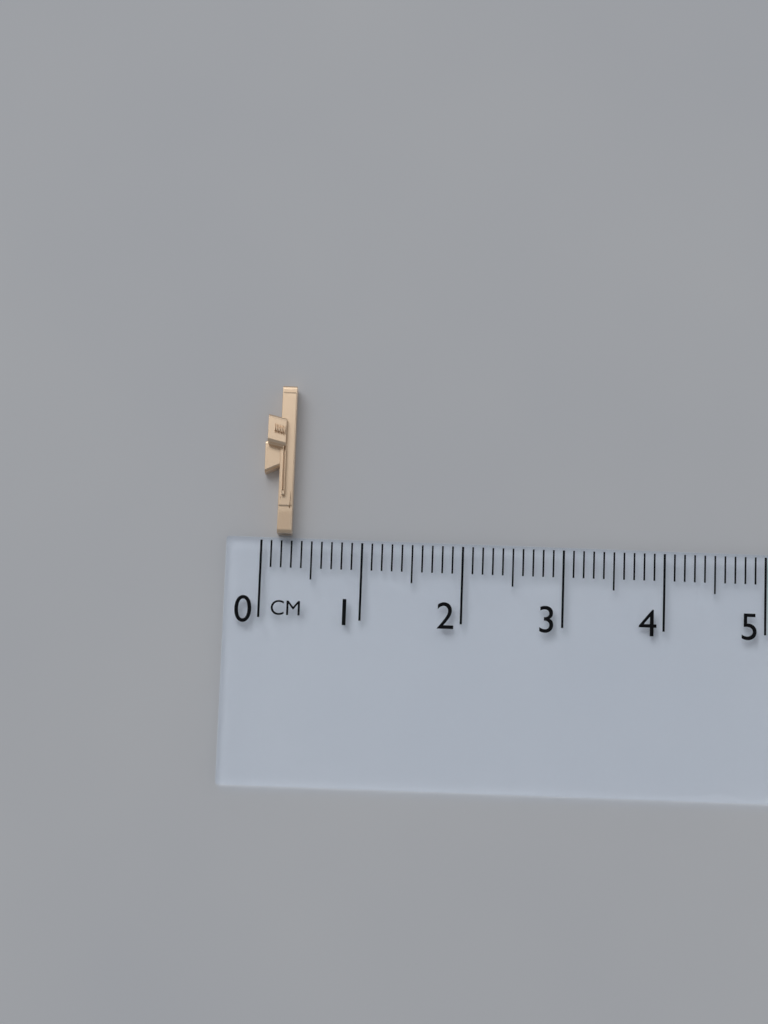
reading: 0.3 cm
